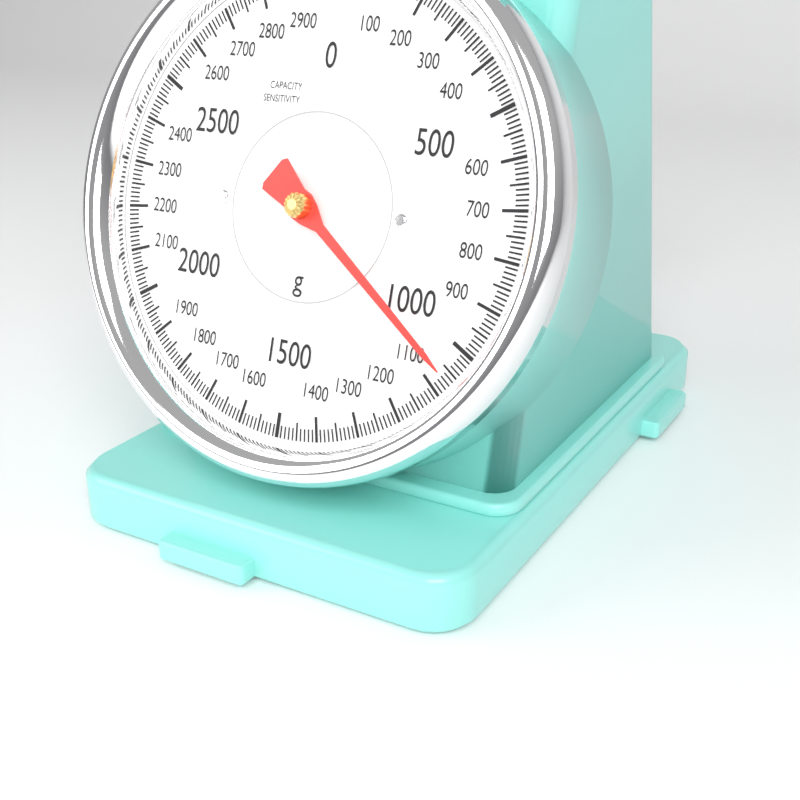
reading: 1060 g
